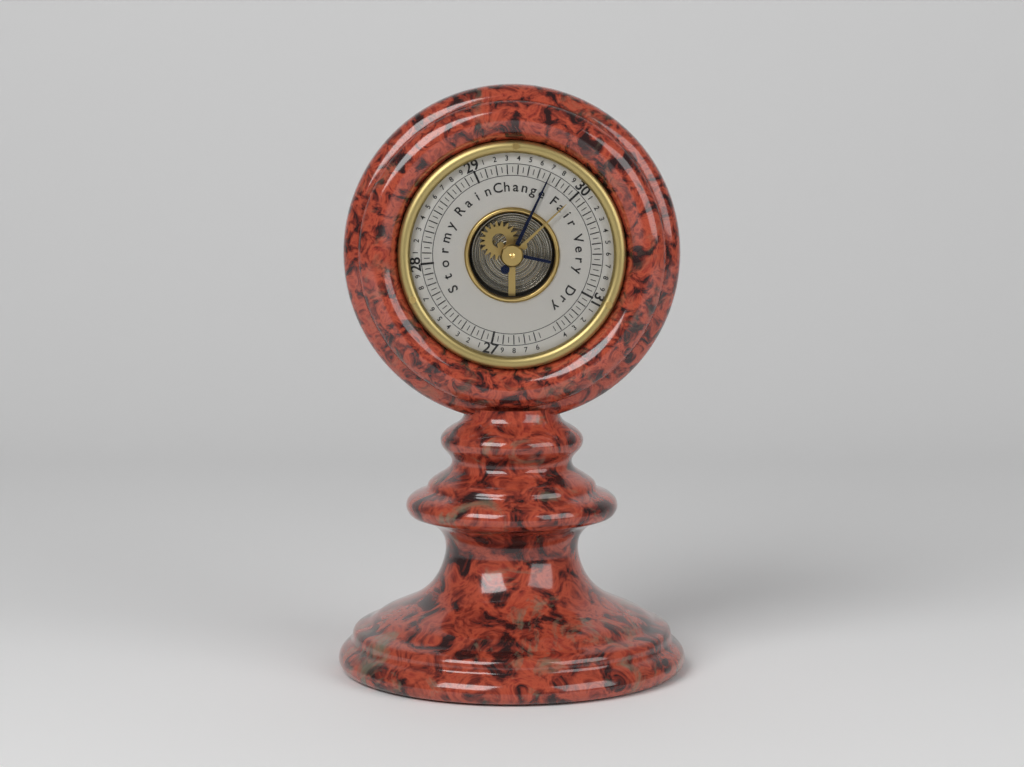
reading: 29.70 (no unit)
